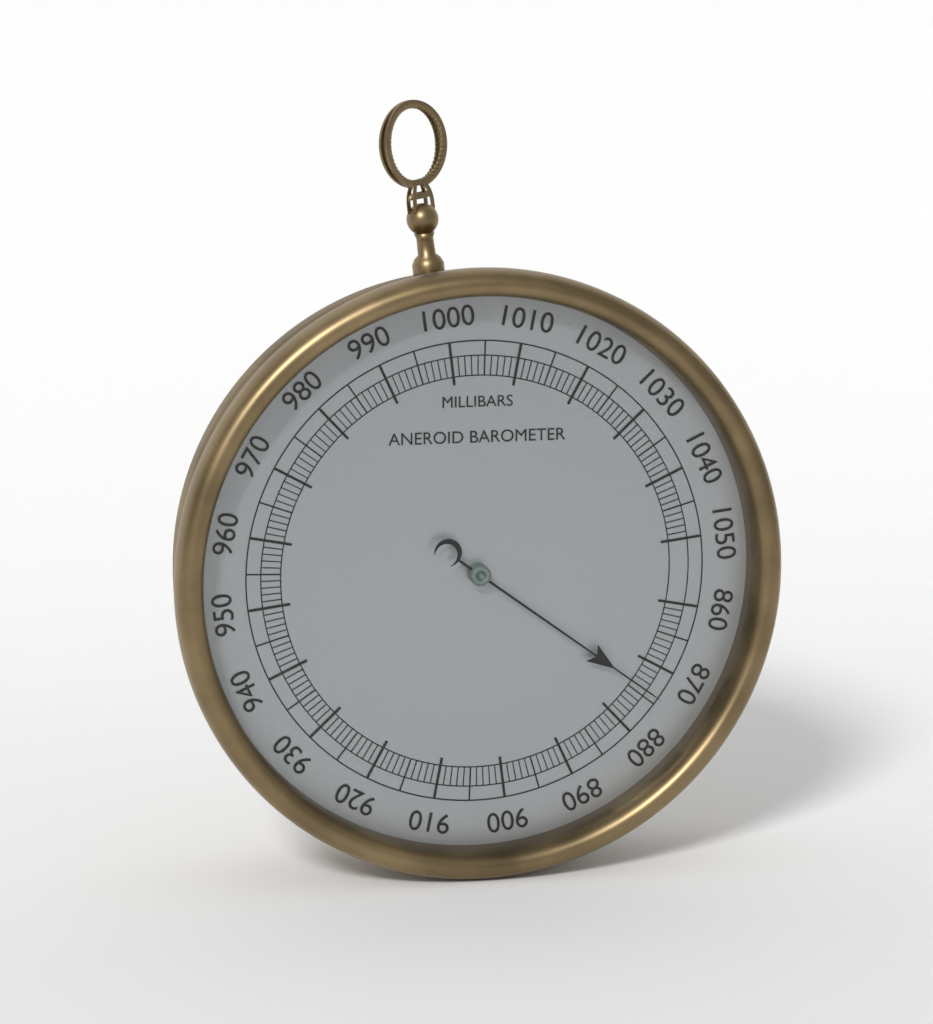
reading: 874 mbar
